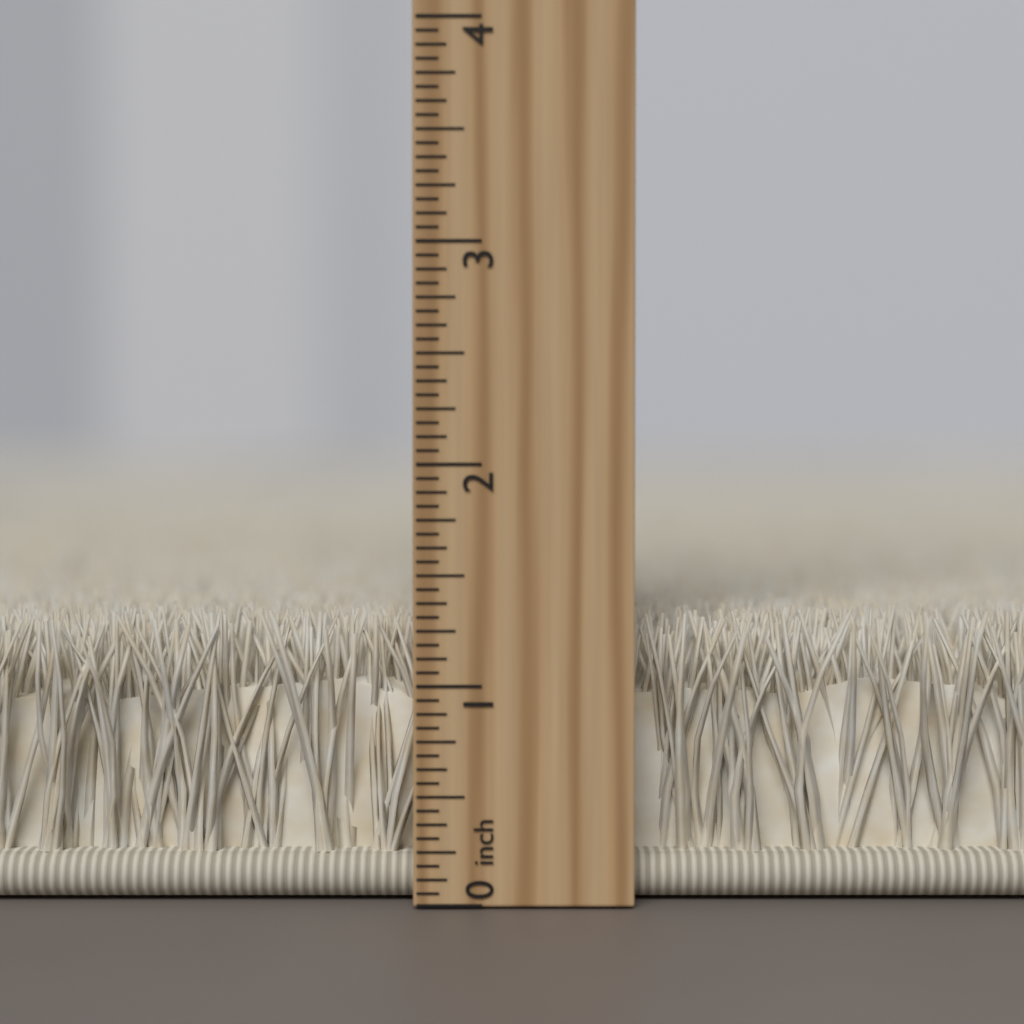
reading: 1.3125 inch
